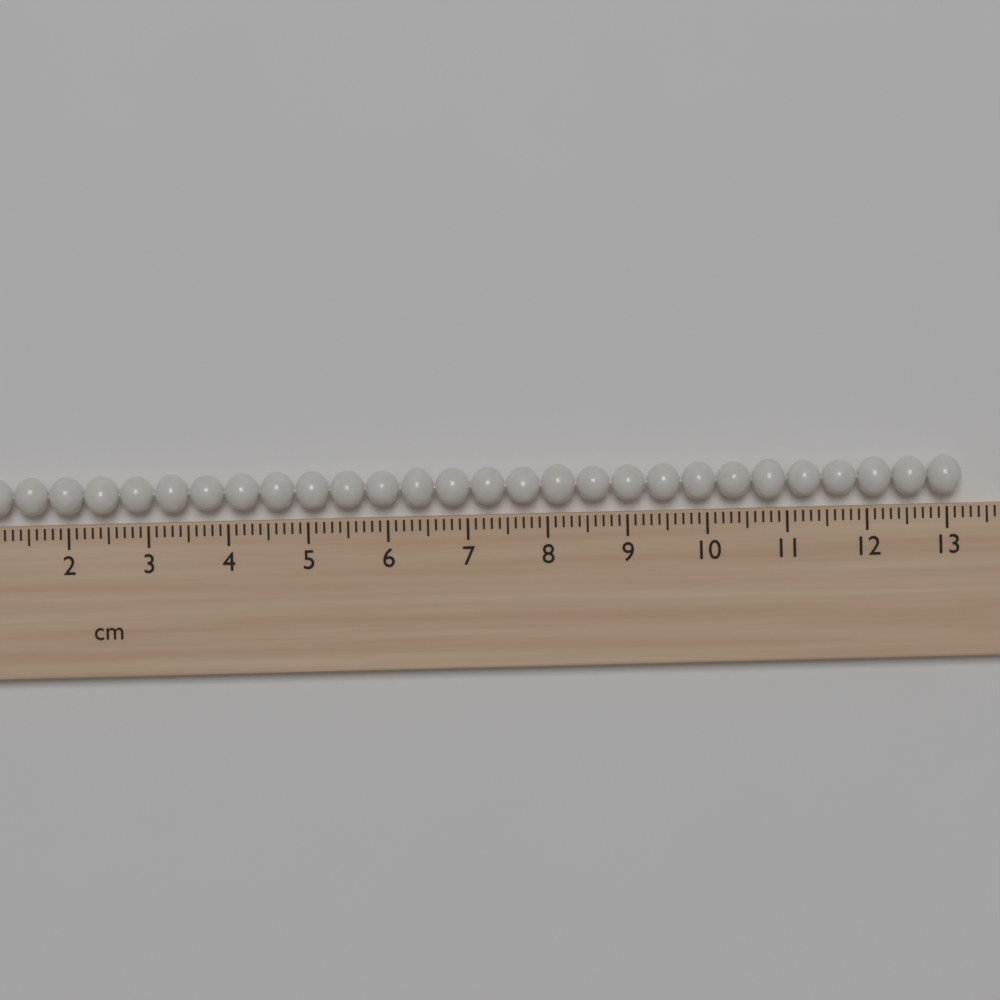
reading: 13.2 cm
